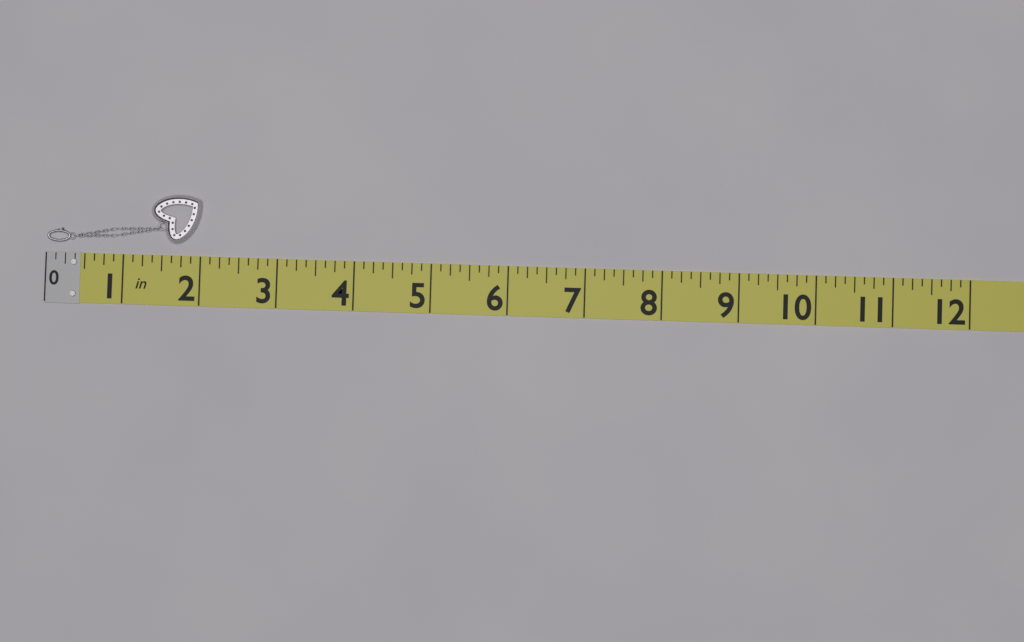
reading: 2.000 in
